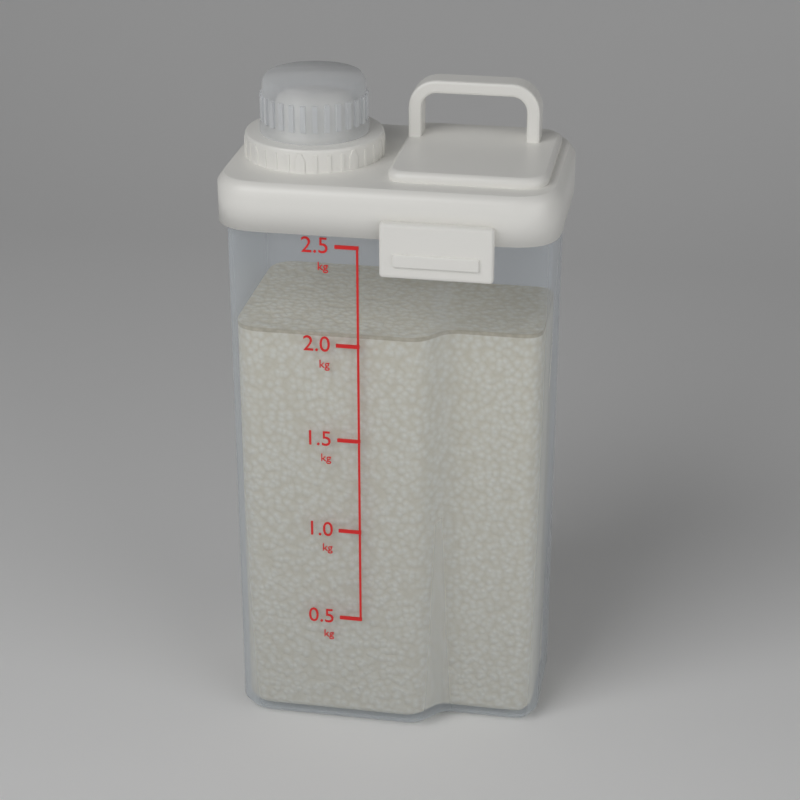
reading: 2.05 kg
